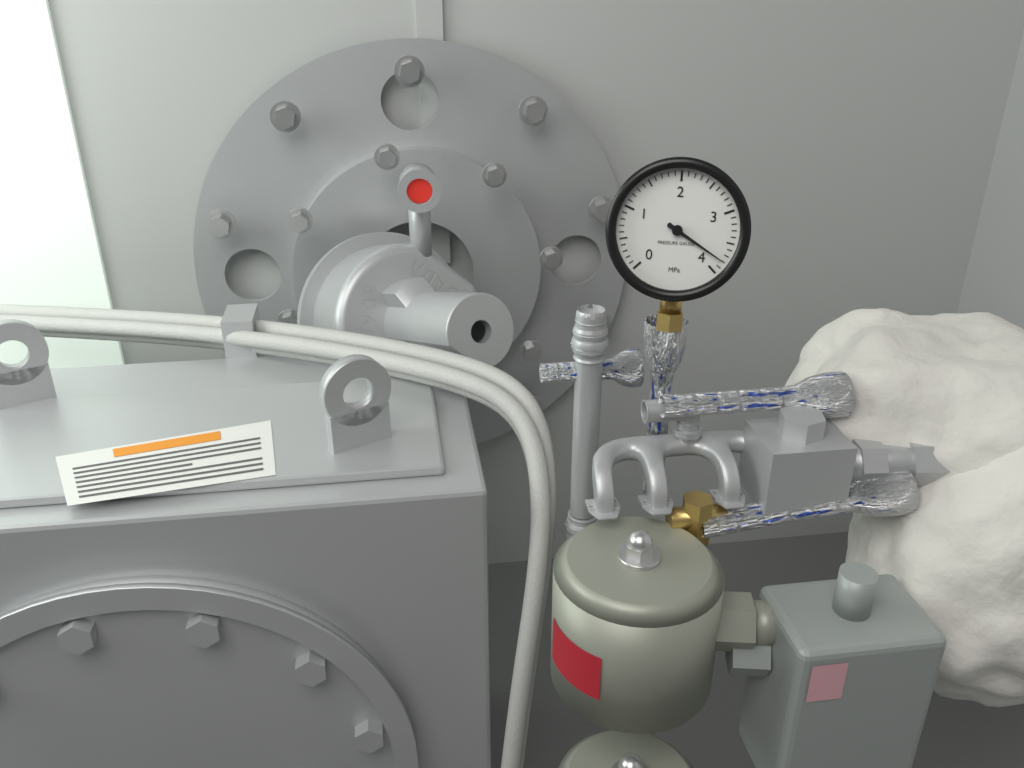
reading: 3.8 MPa
